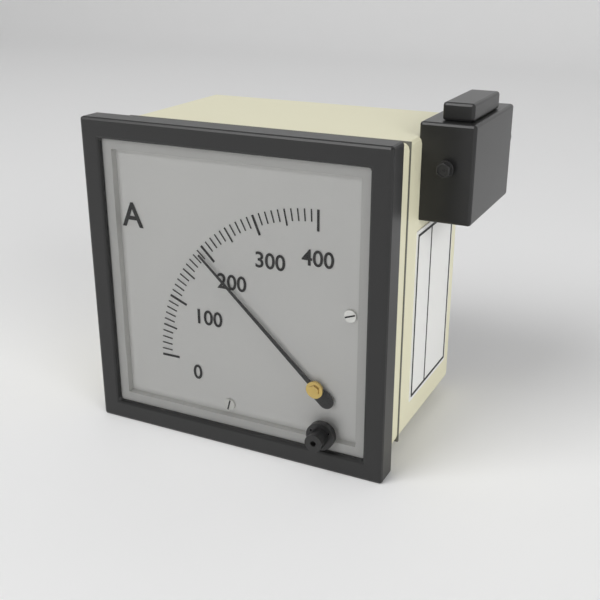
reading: 190 A
